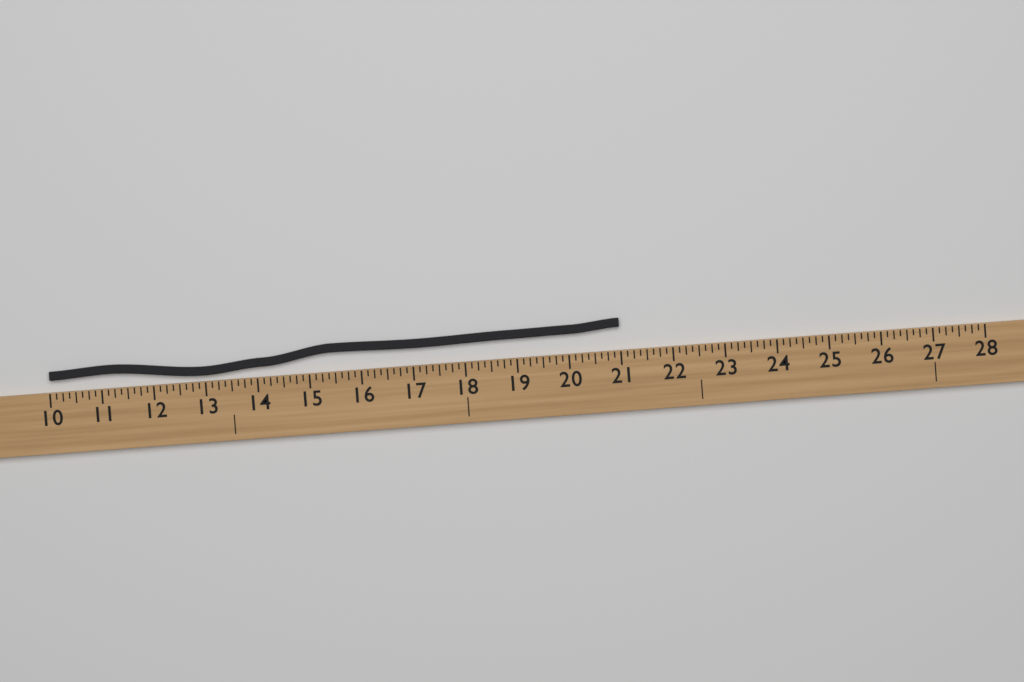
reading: 21.000 (no unit)
